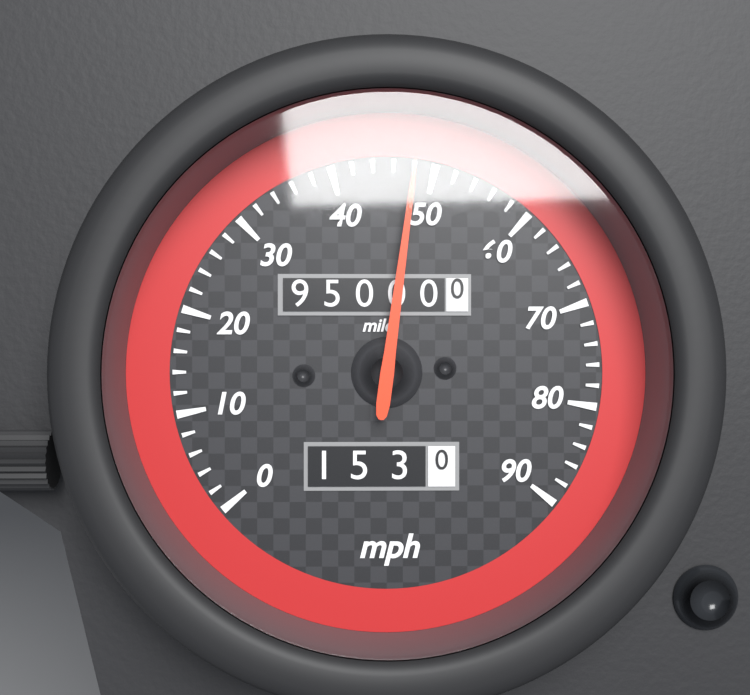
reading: 48 mph
